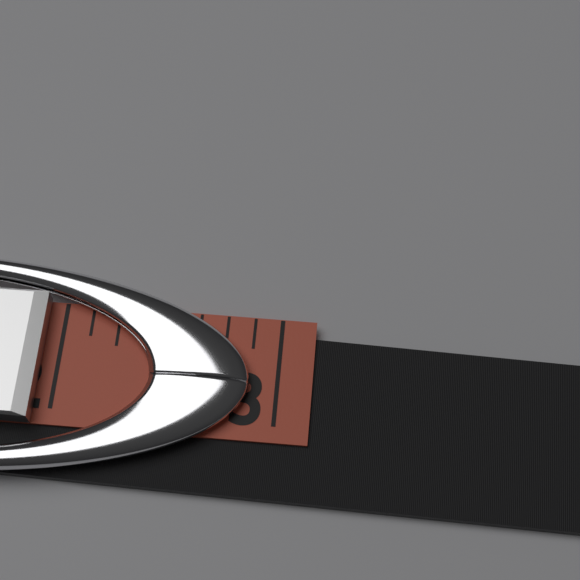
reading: 2.875 in
